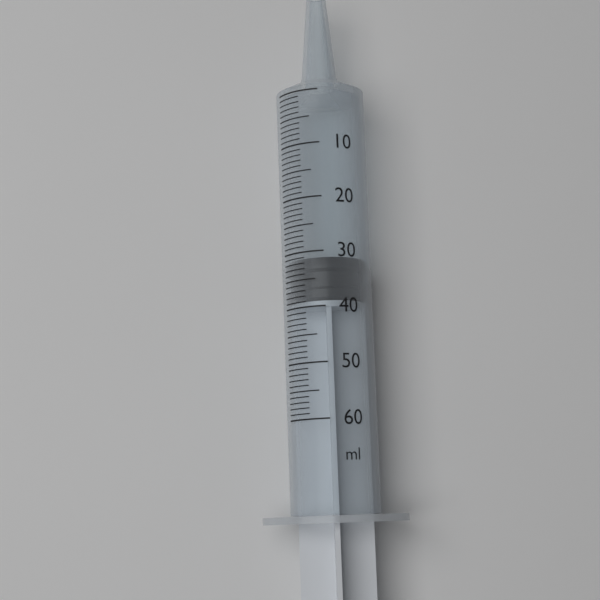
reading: 31 ml
